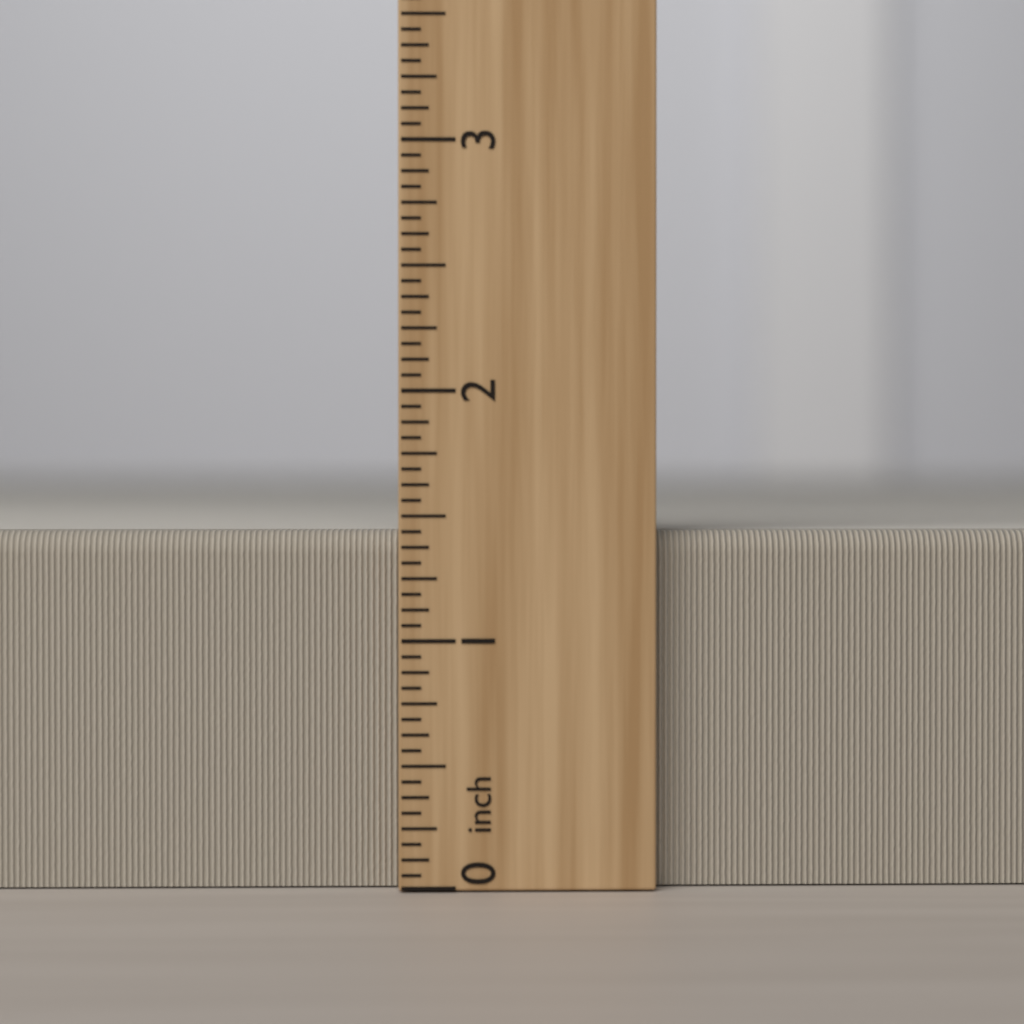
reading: 1.4375 inch
